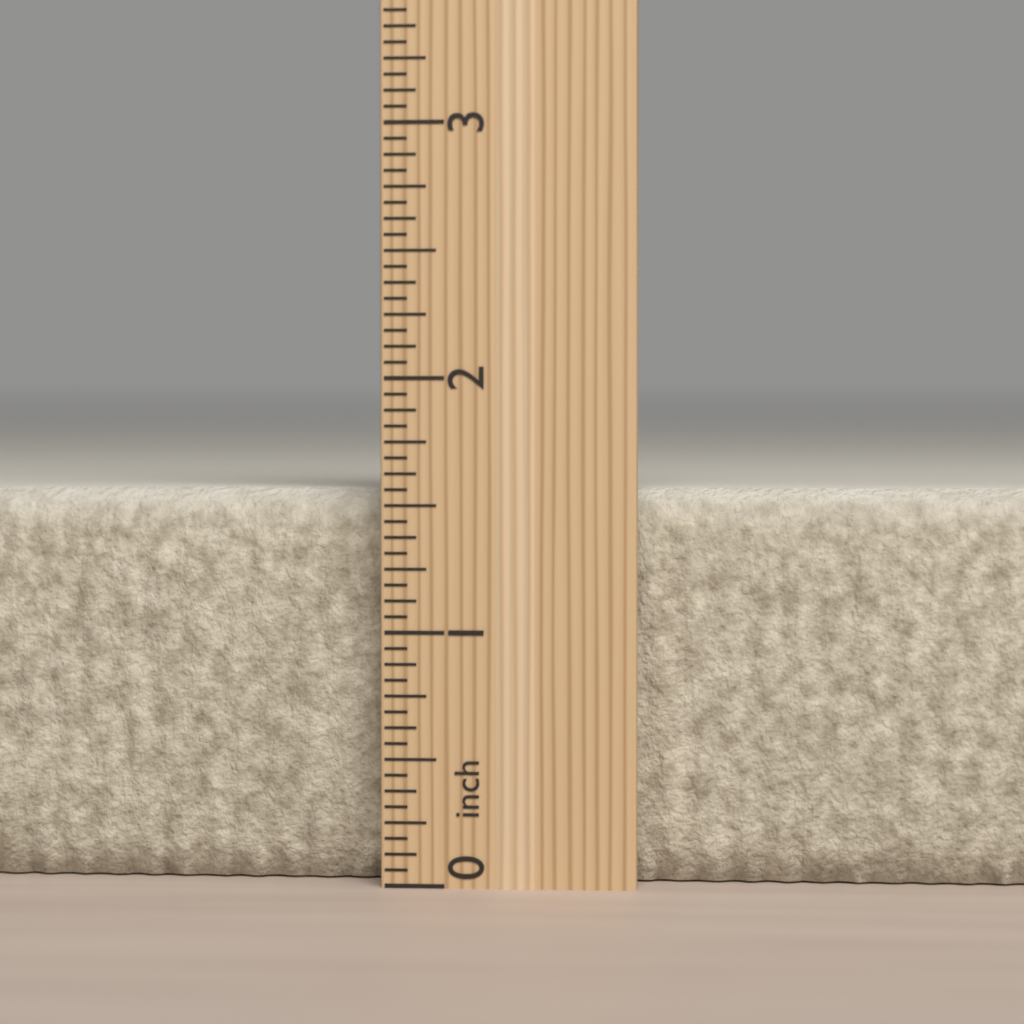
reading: 1.5625 inch
